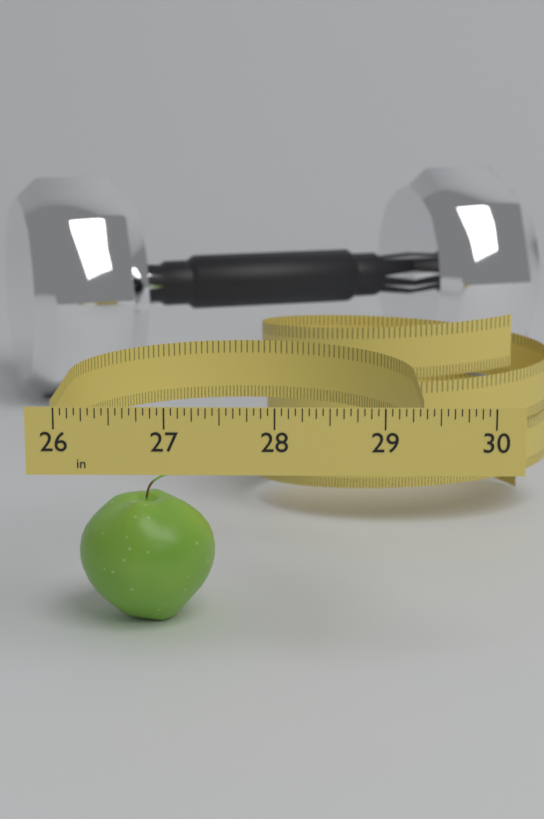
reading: 27.3750 in
